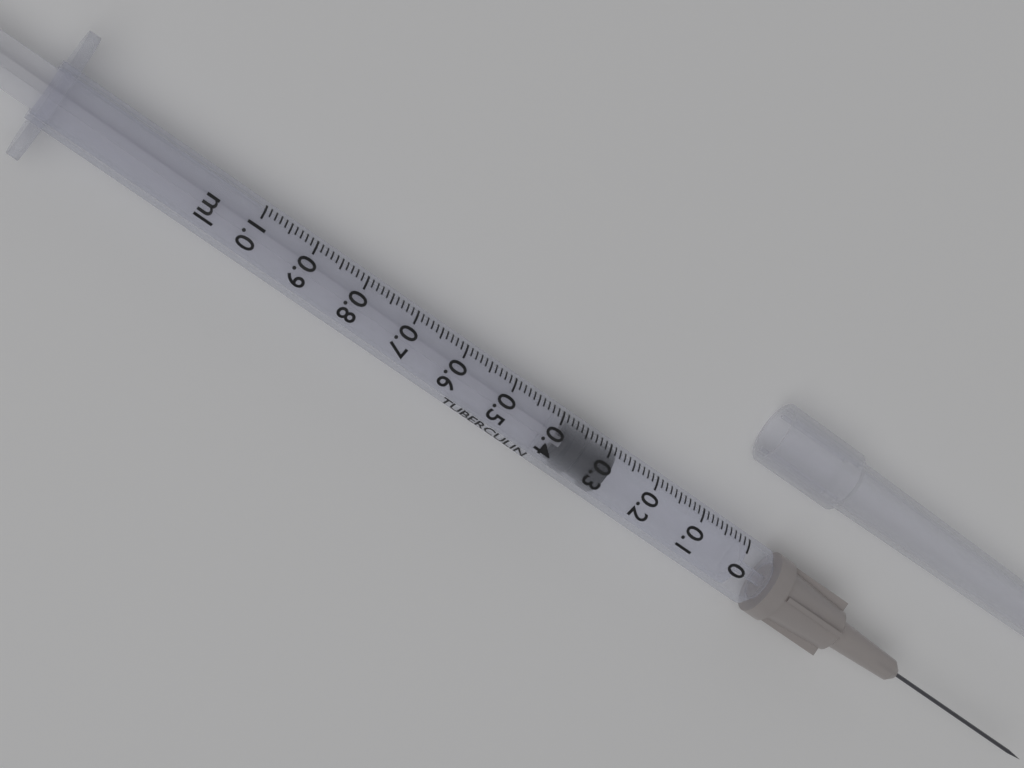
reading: 0.28 ml
